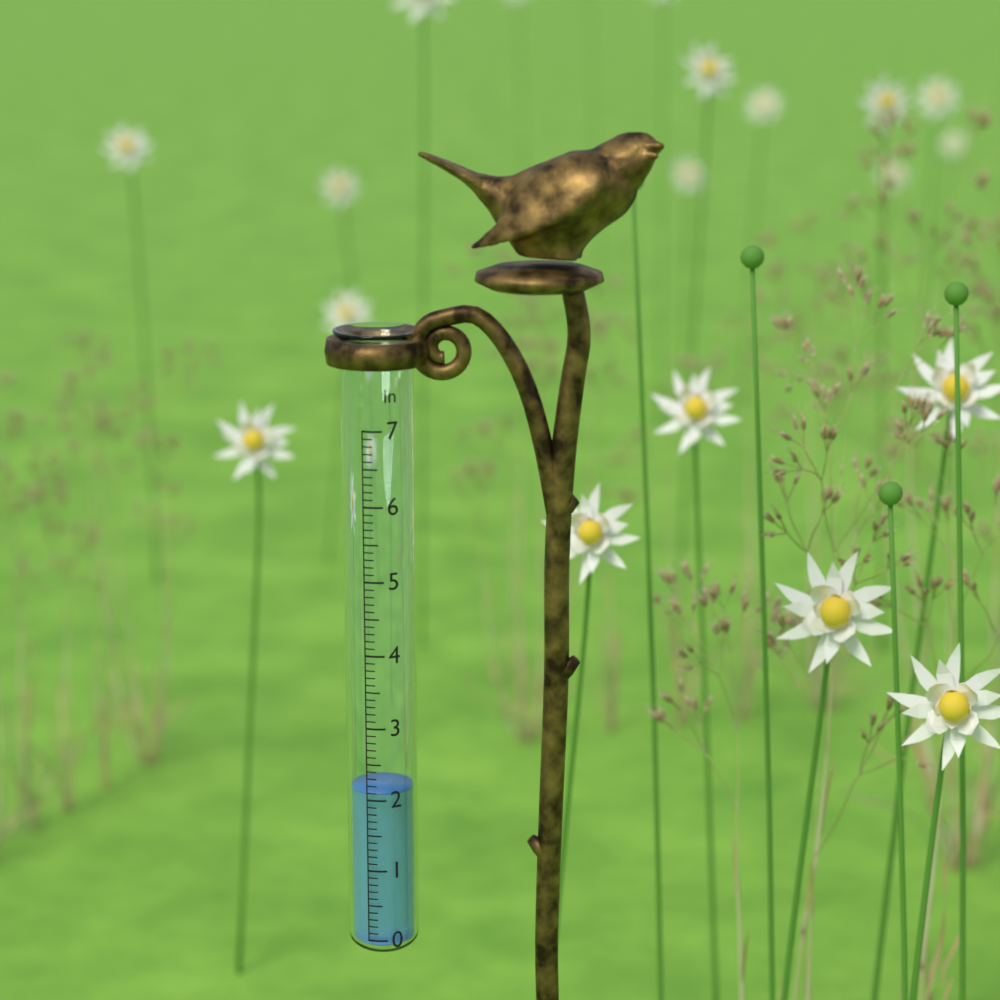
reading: 2.1 in
